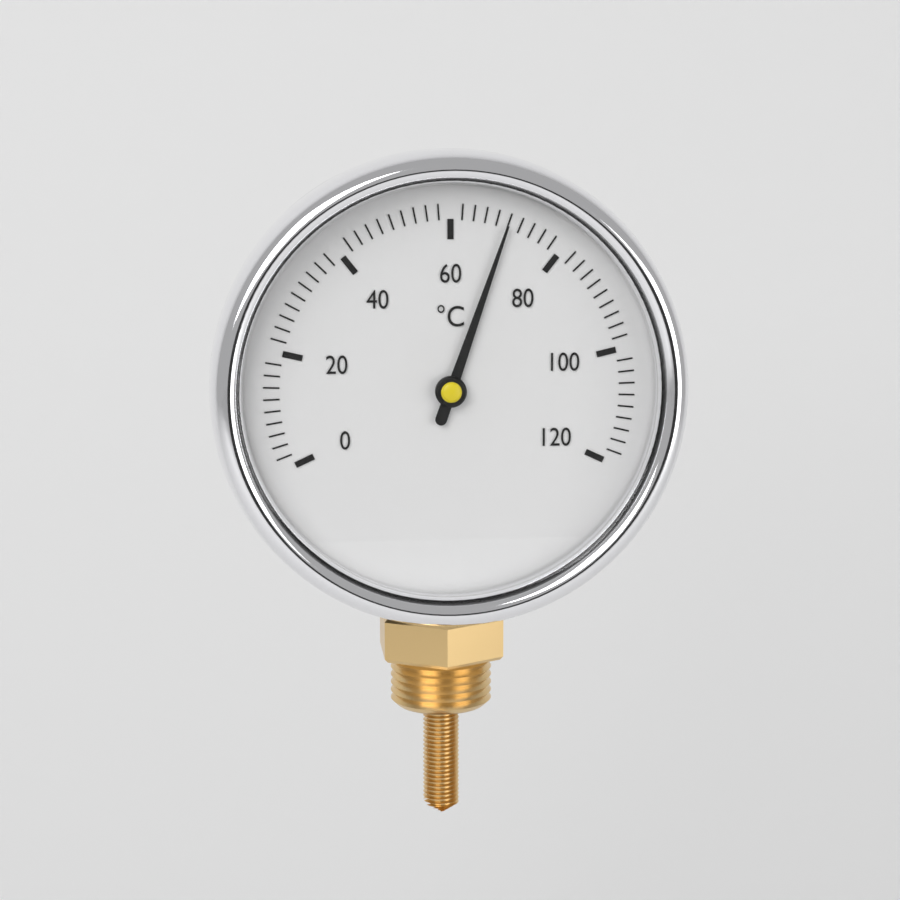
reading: 70 °C
